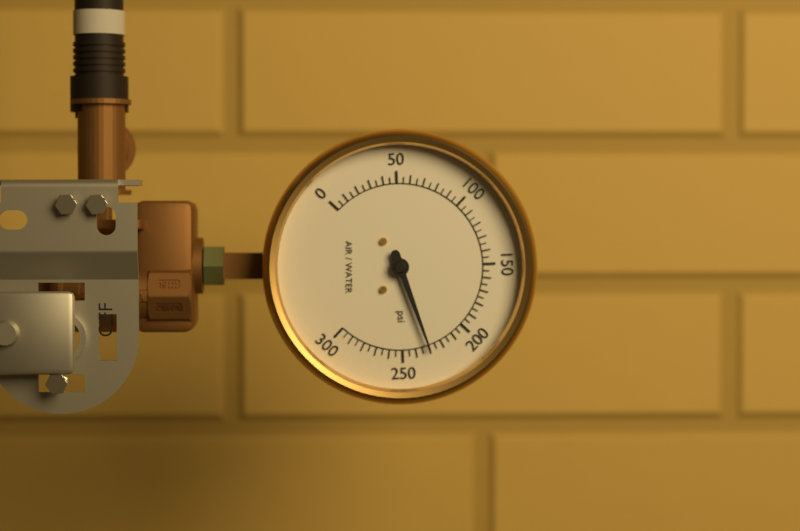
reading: 230 psi
